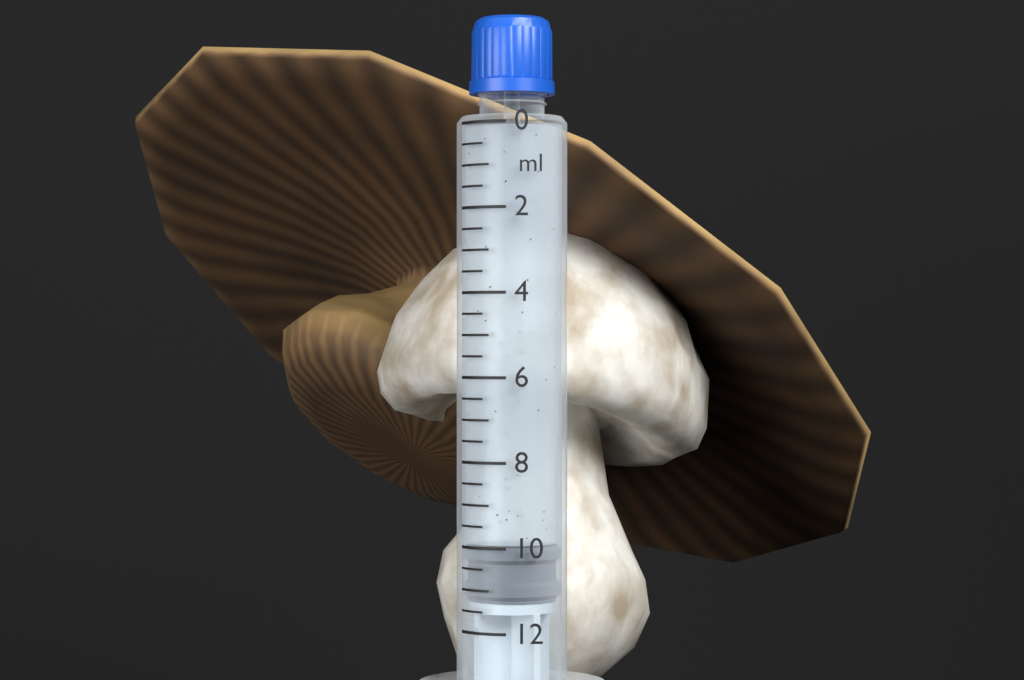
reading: 10.0 ml
